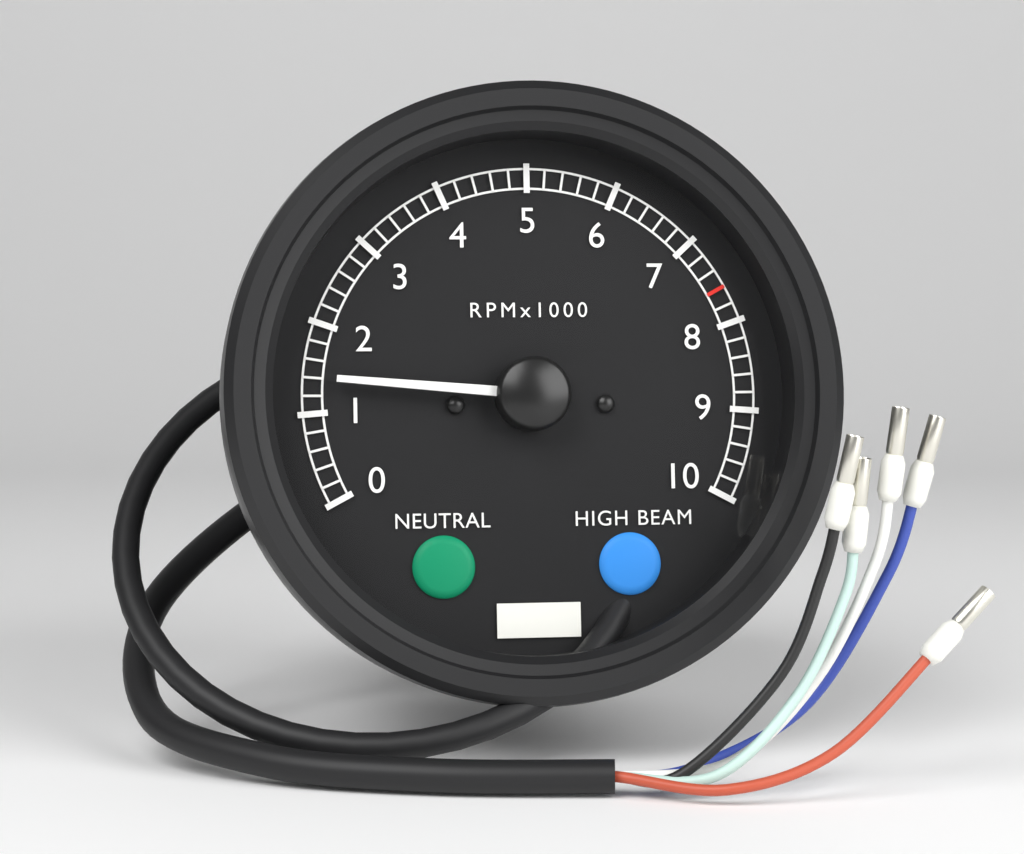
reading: 1400 RPM
